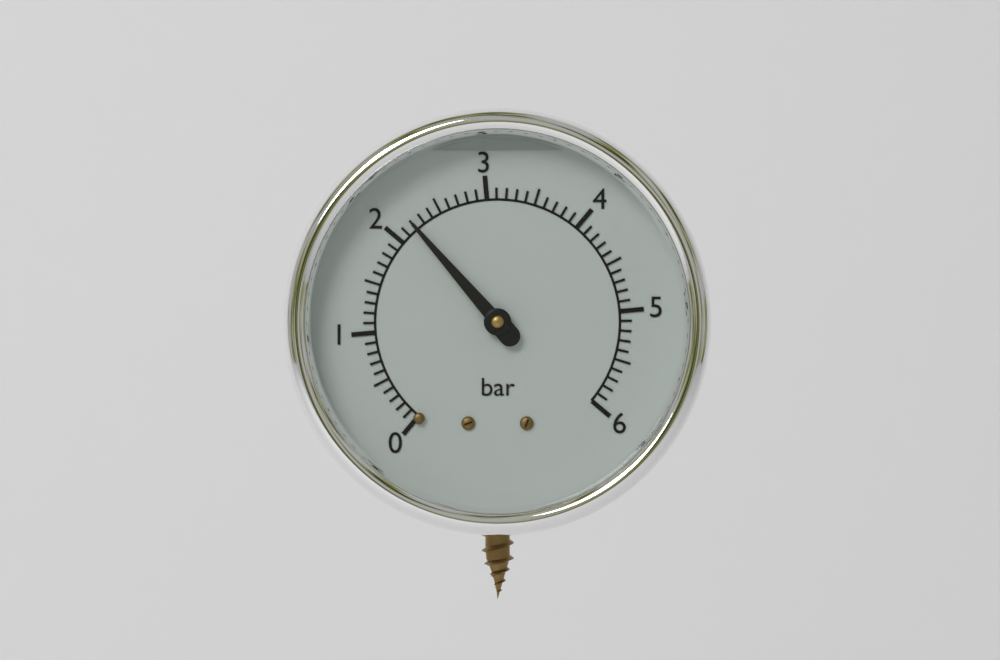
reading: 2.2 bar
